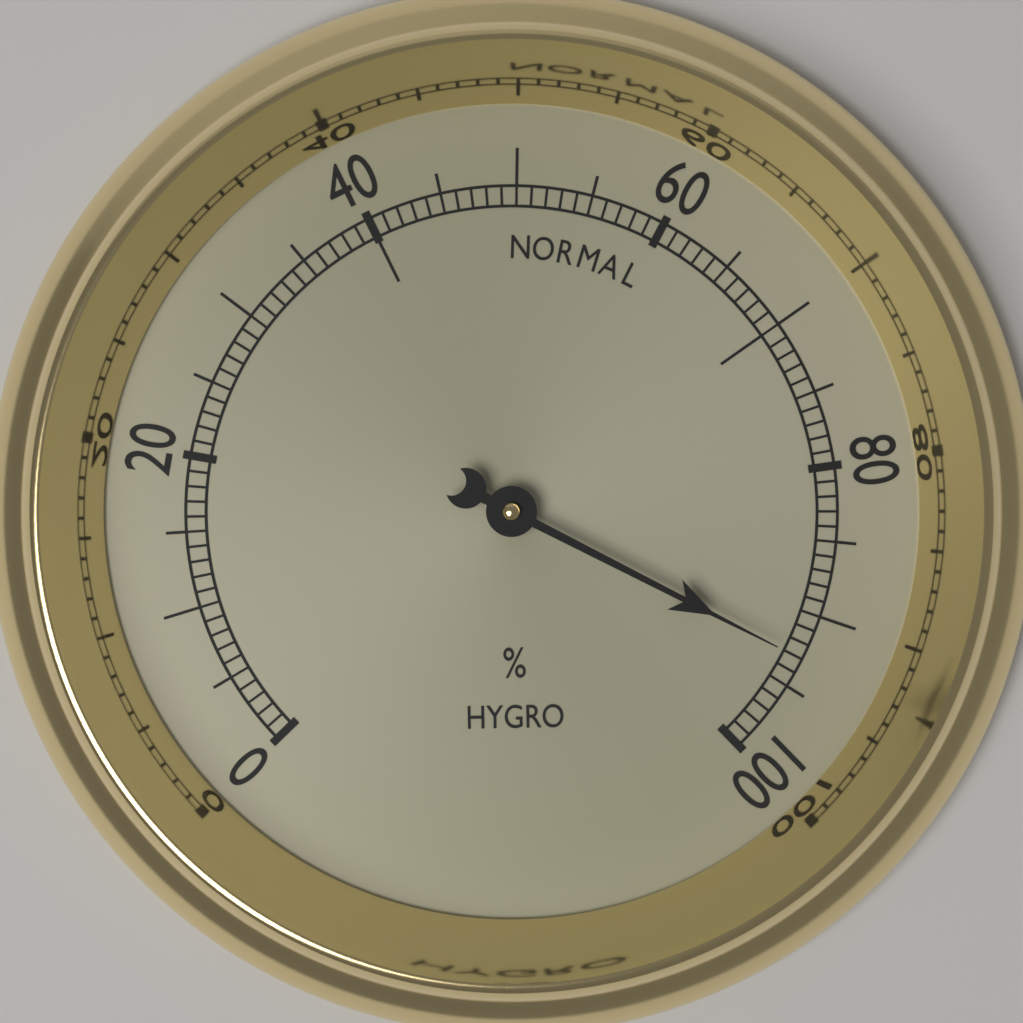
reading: 93 %
